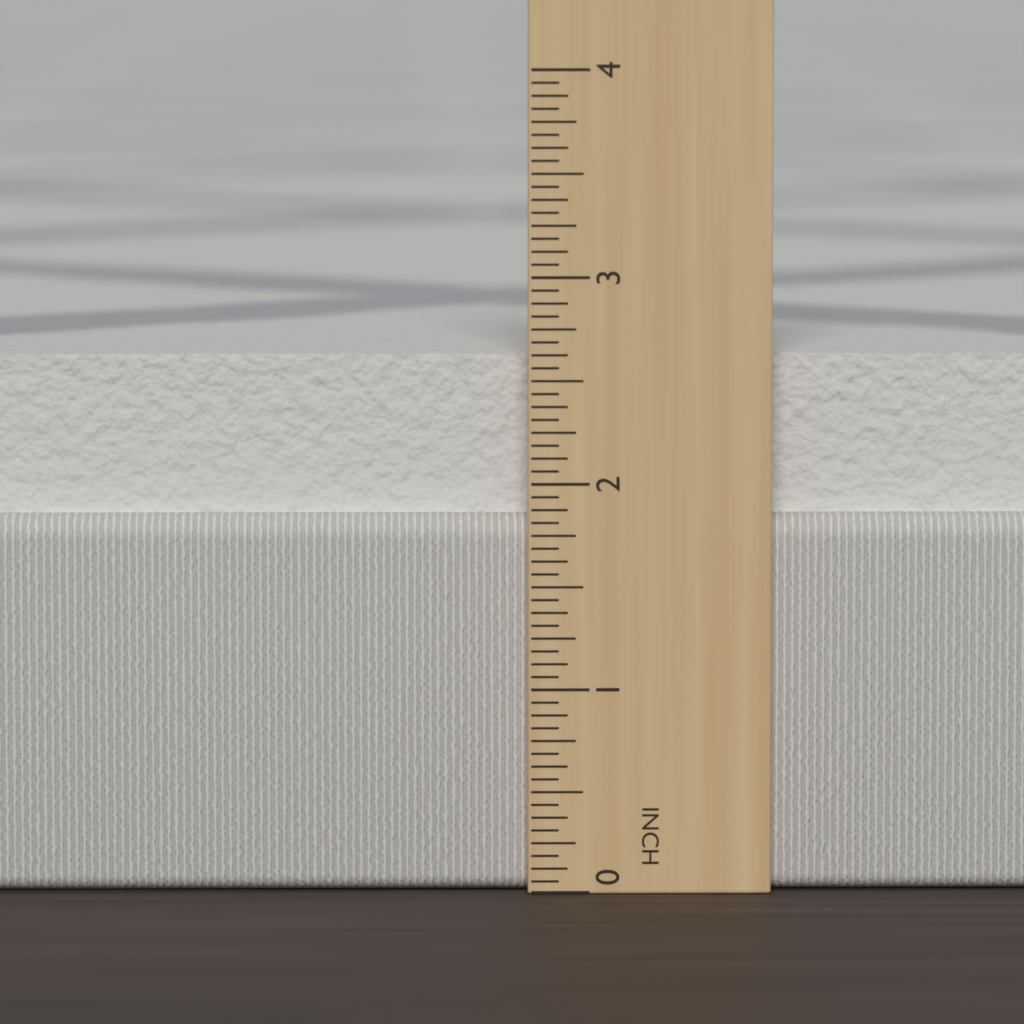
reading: 2.6250 in
